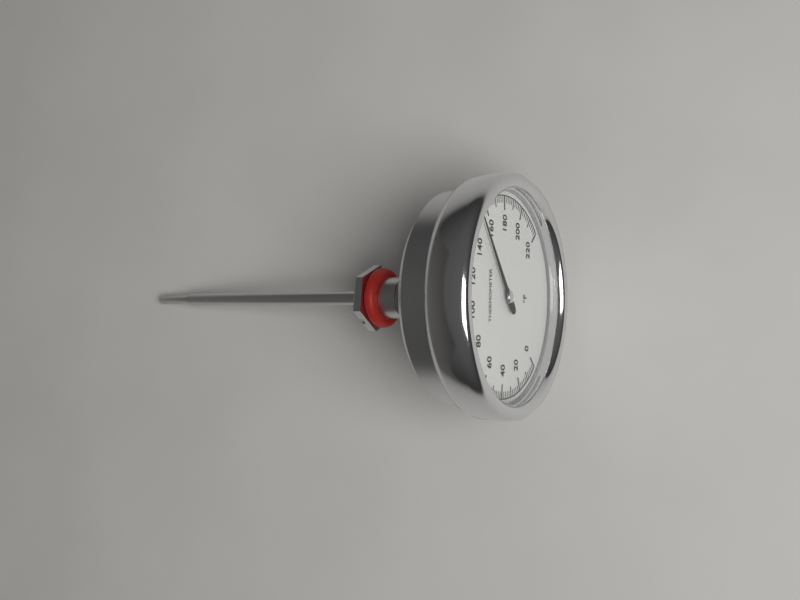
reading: 152 °F
